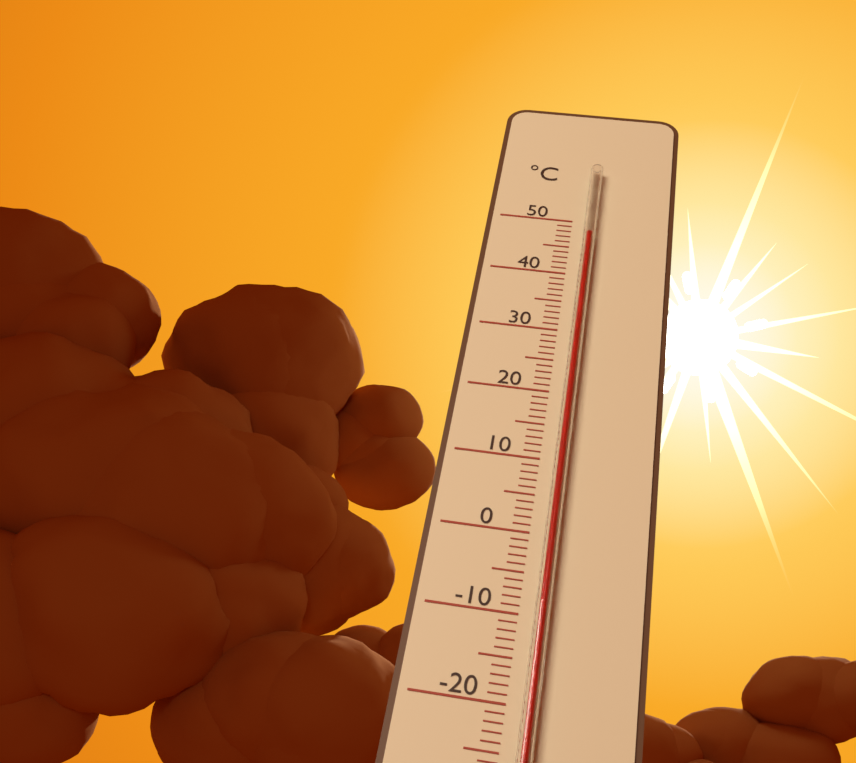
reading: 47 °C
